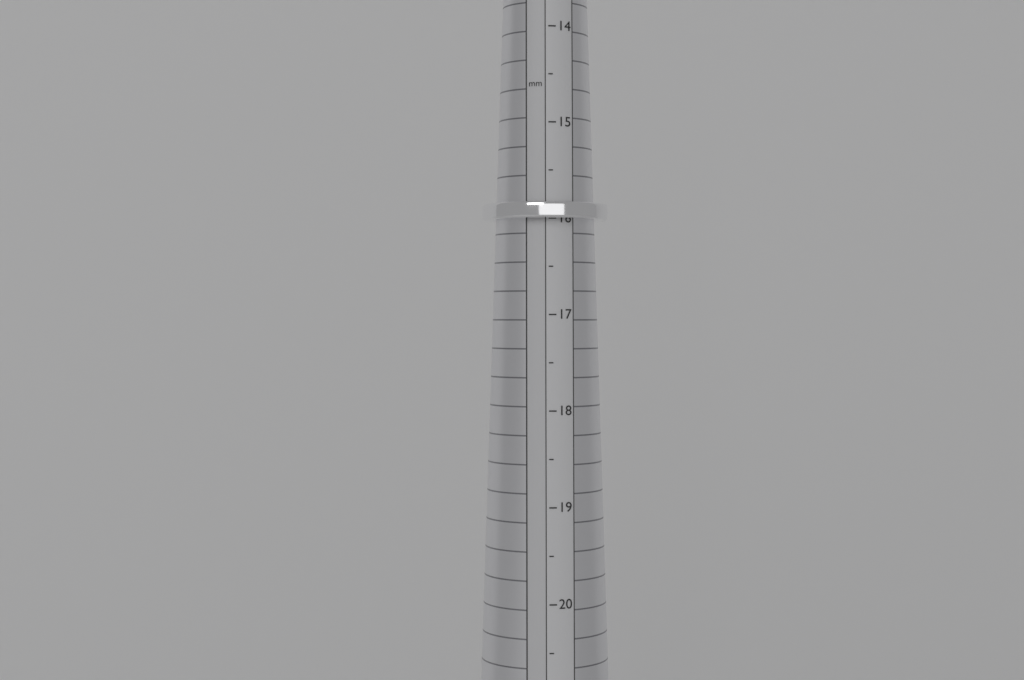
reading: 16.0 mm
